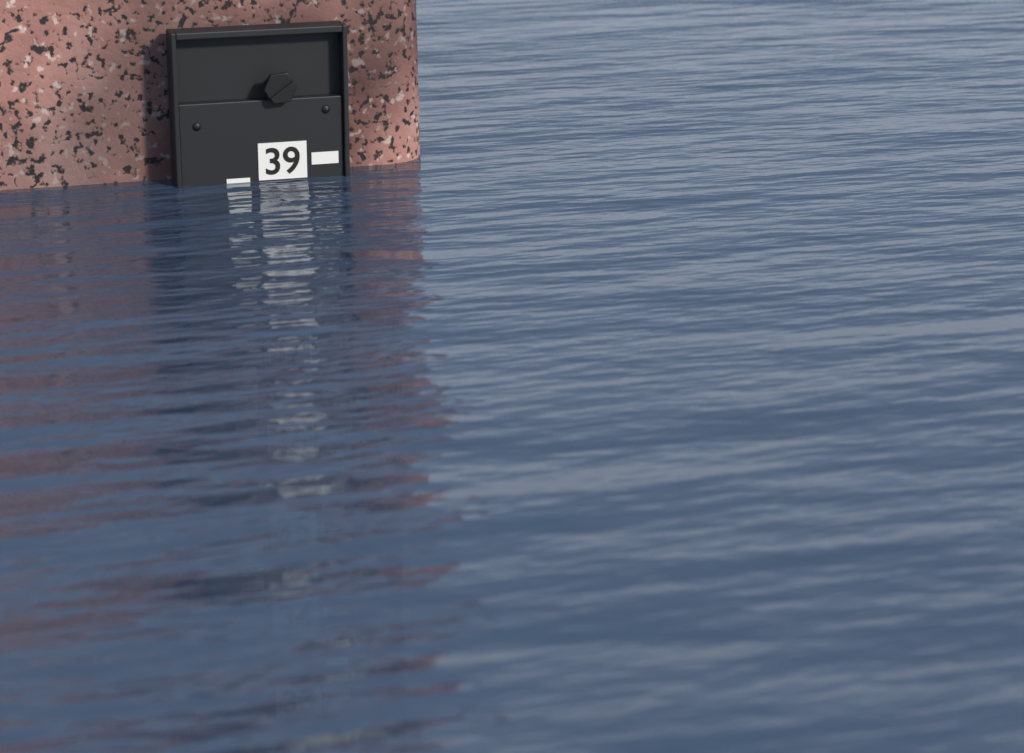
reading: 38.8 (no unit)
